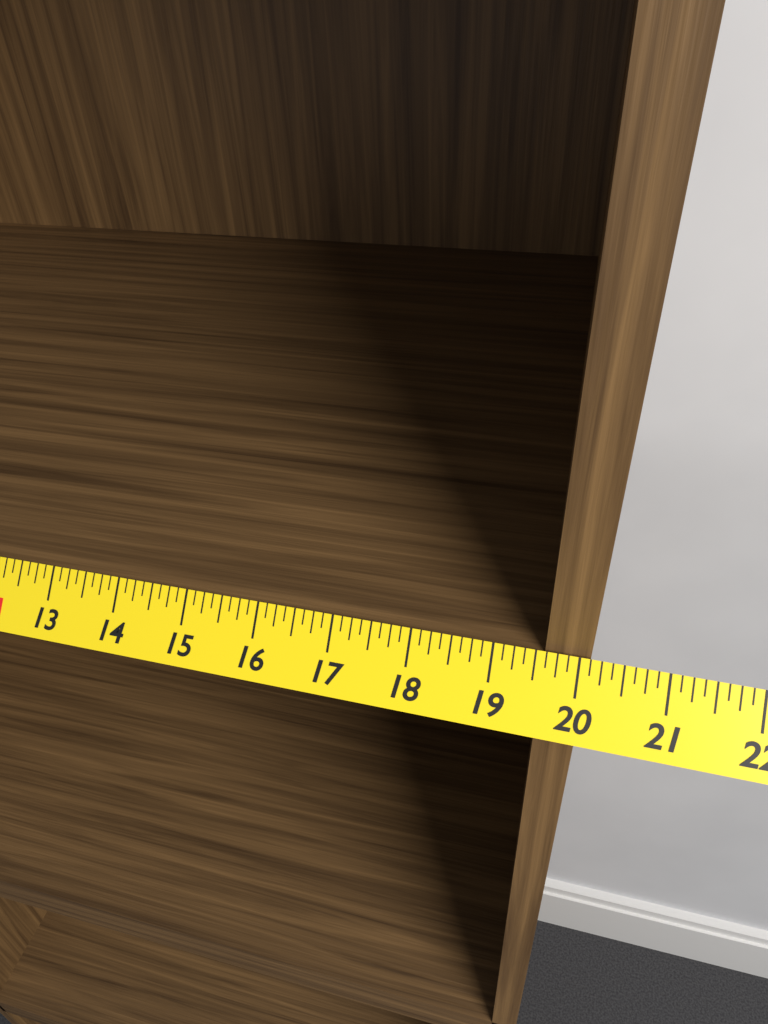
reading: 20.125 in
